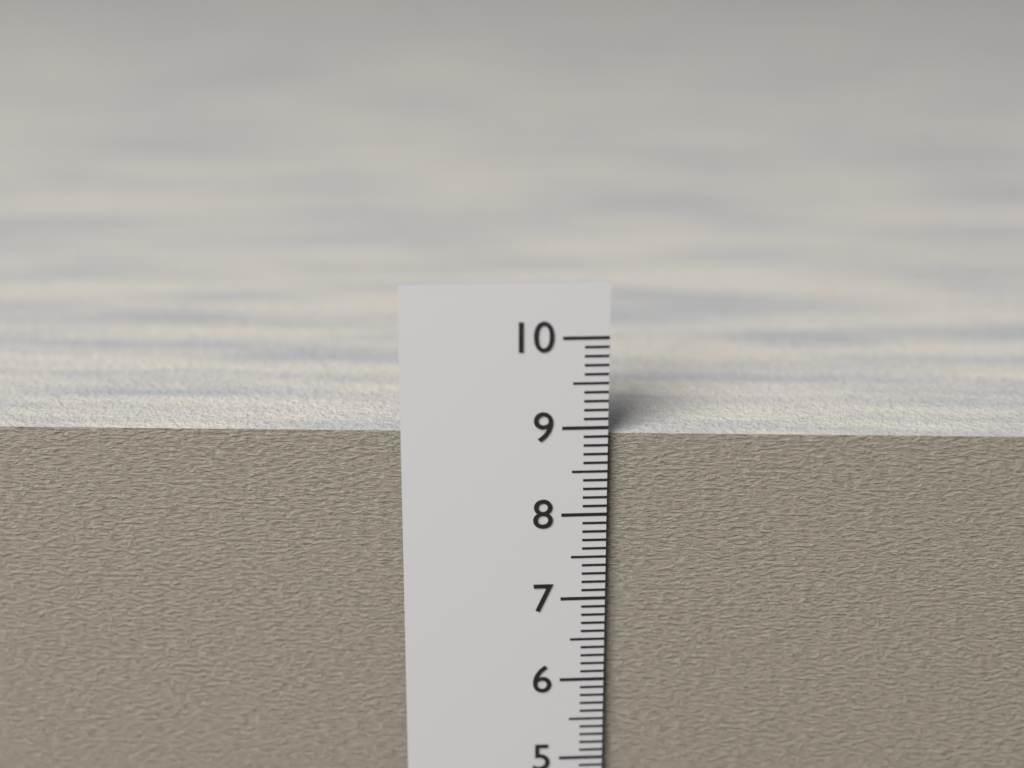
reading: 8.9 cm
